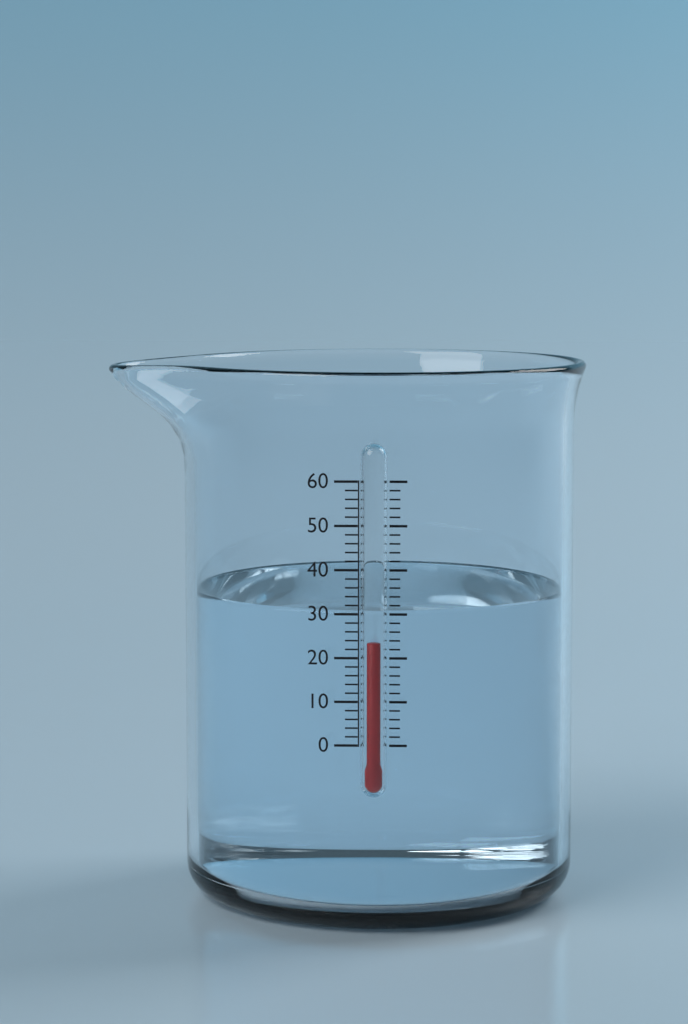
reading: 24 (no unit)
